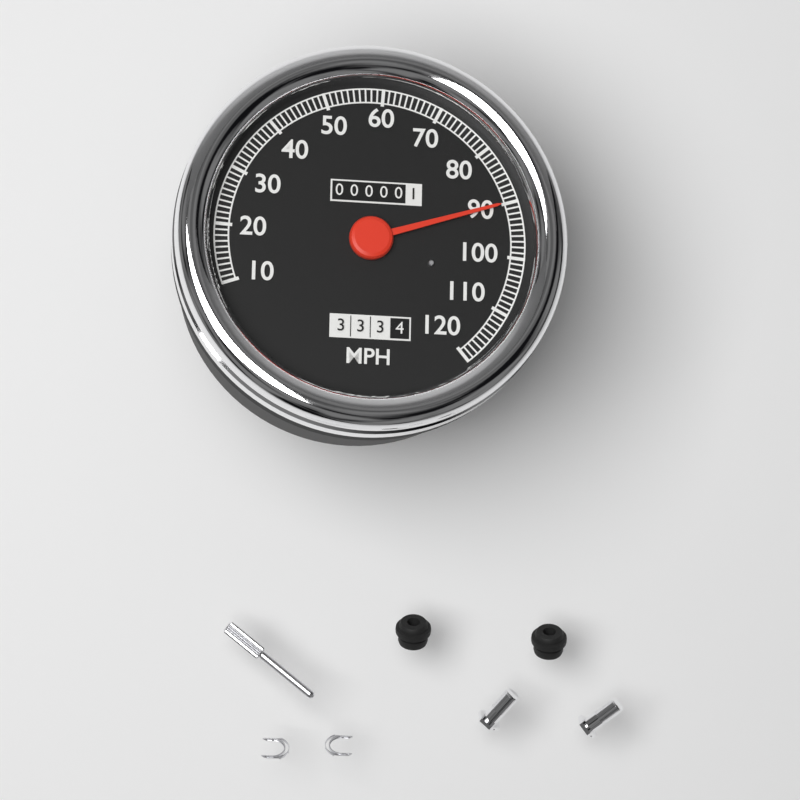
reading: 90 MPH
